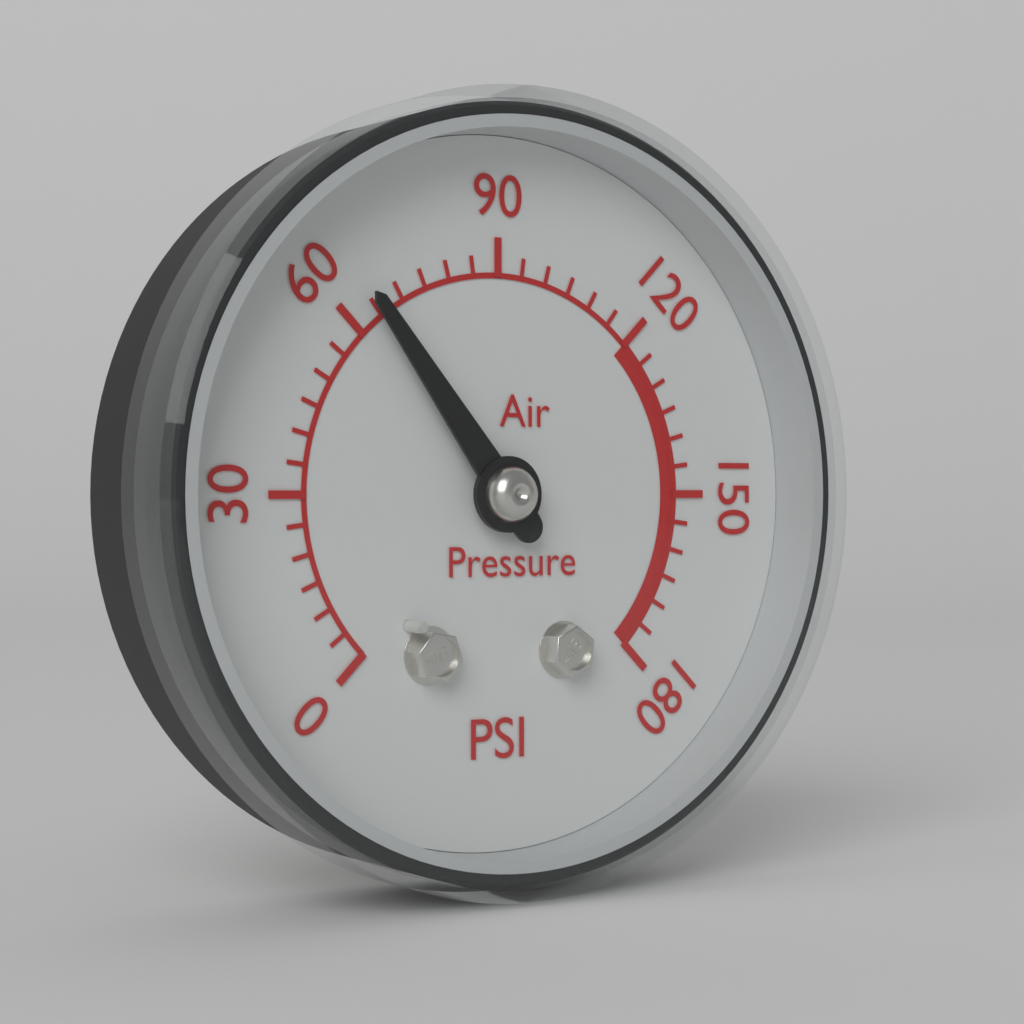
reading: 65 psi
